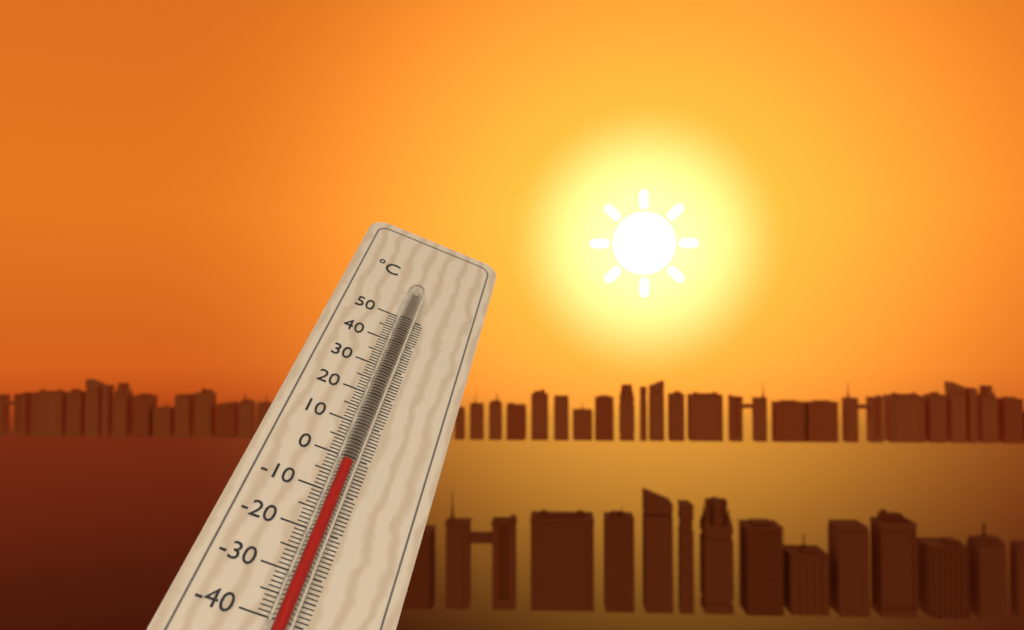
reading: -4 °C
